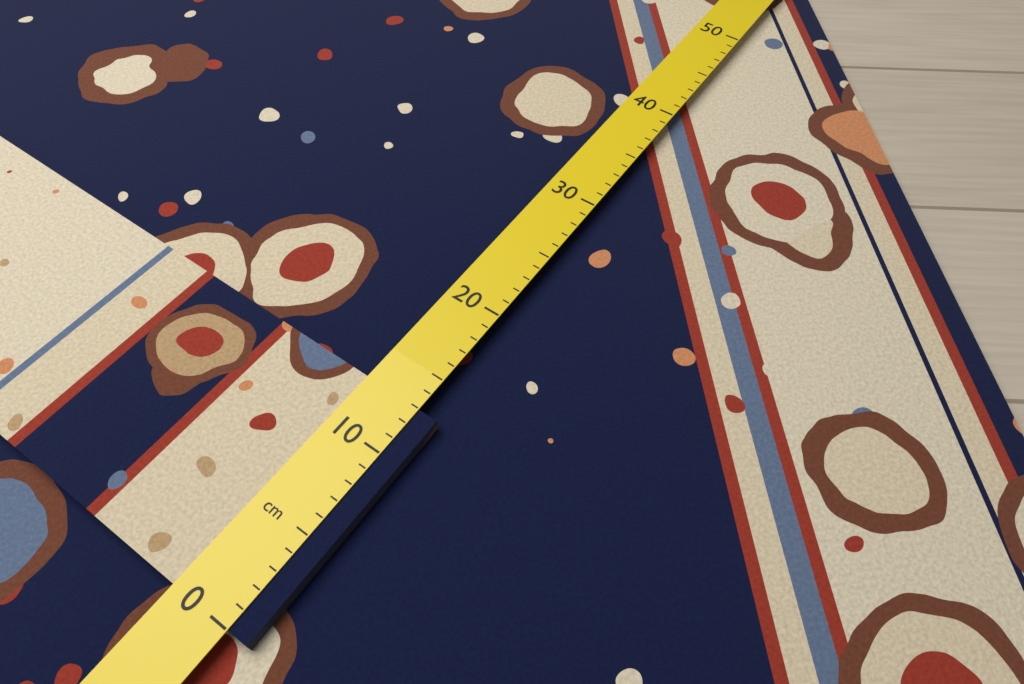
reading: 13 cm
